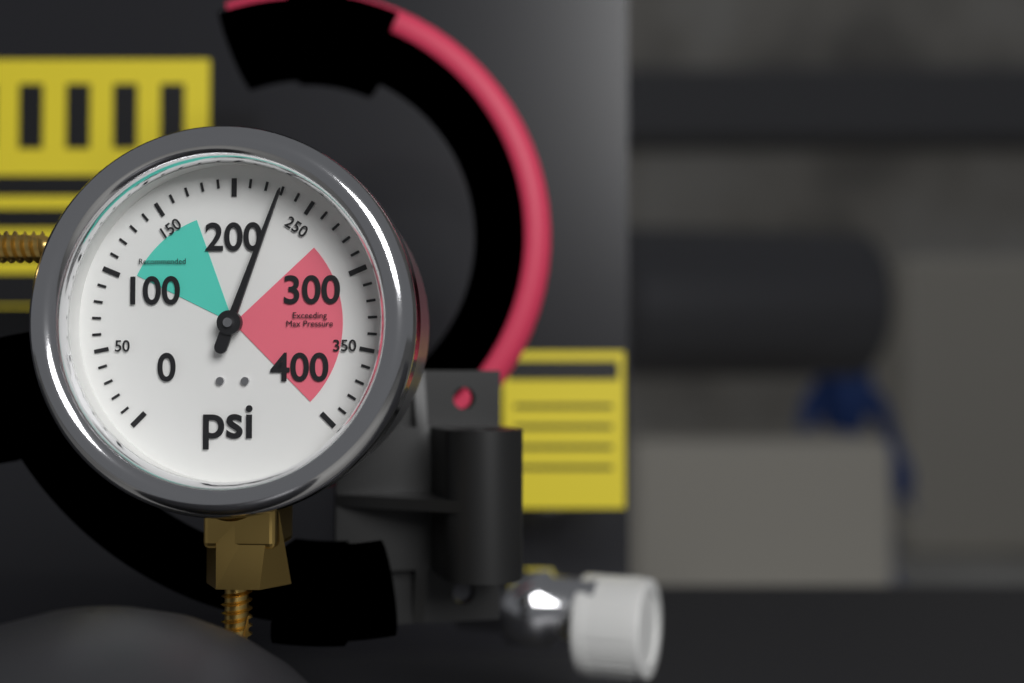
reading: 230 psi
